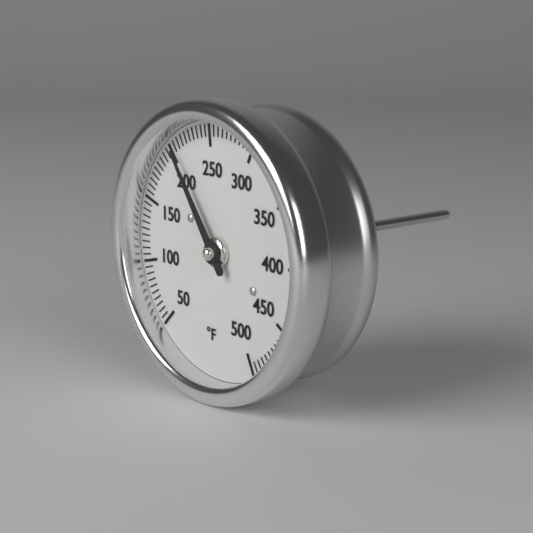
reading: 205 °F
